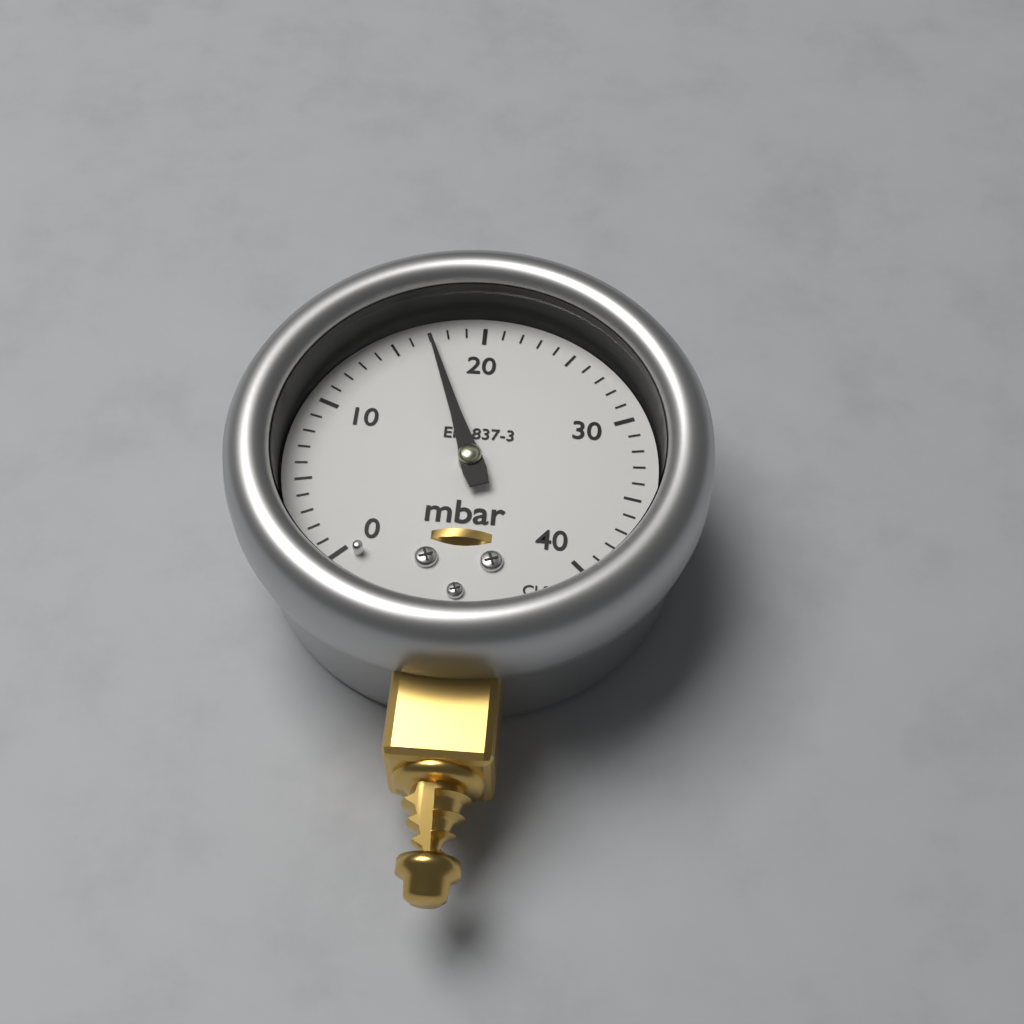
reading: 17 mbar
